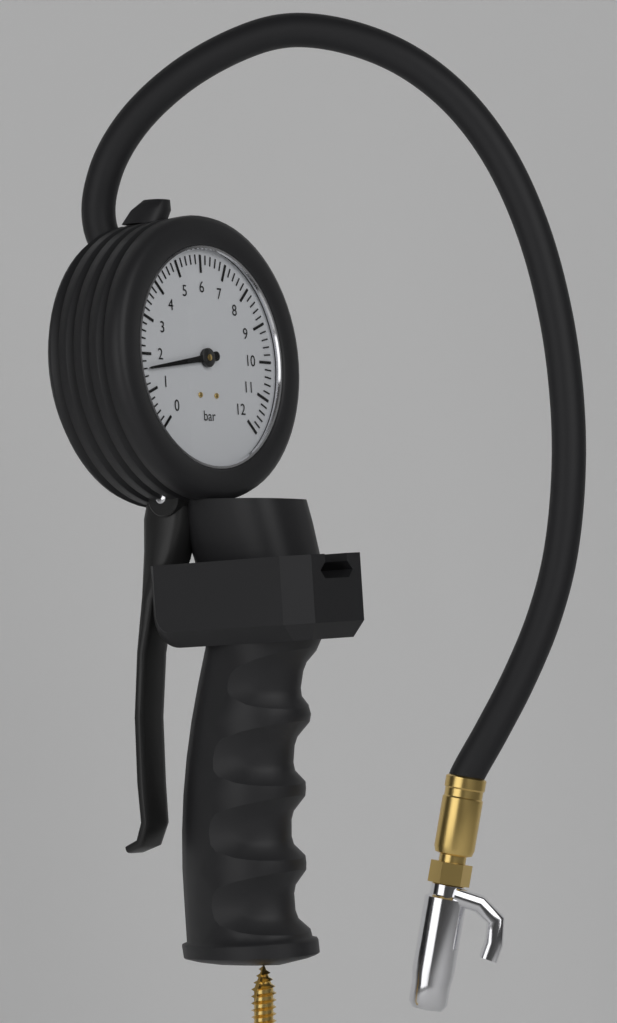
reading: 1.6 bar
